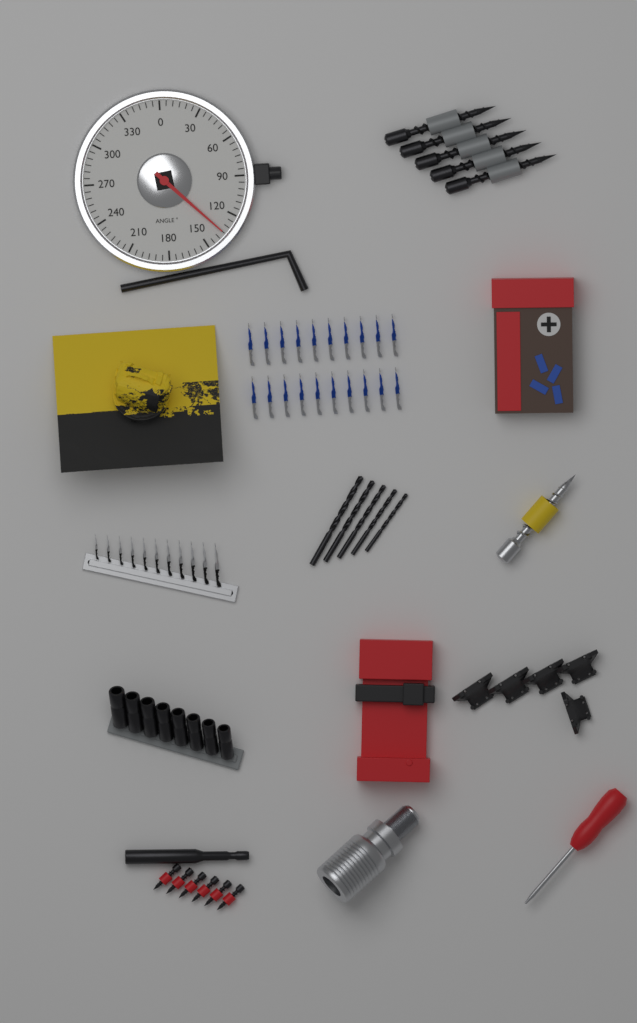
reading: 135 °
